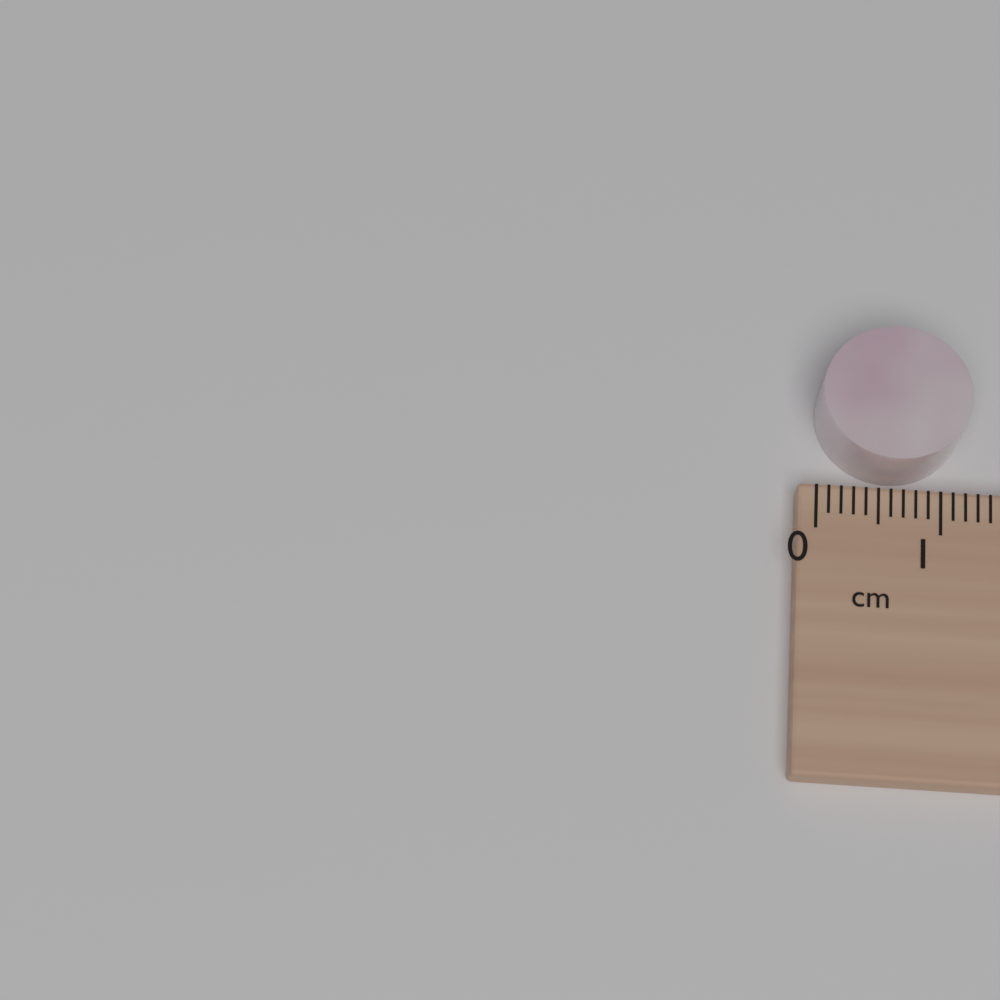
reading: 1.2 cm
